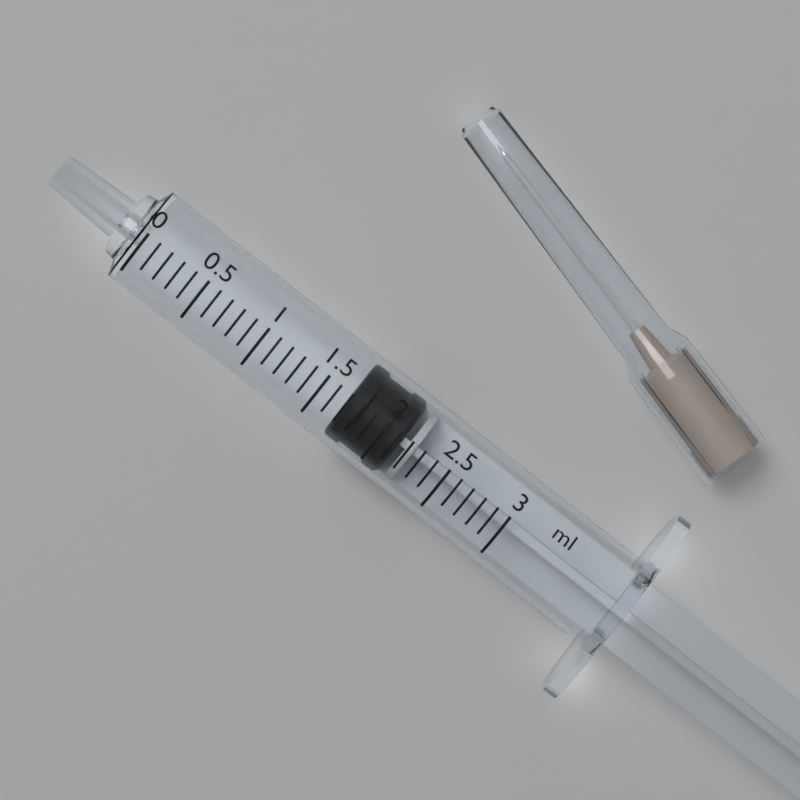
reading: 1.7 ml
